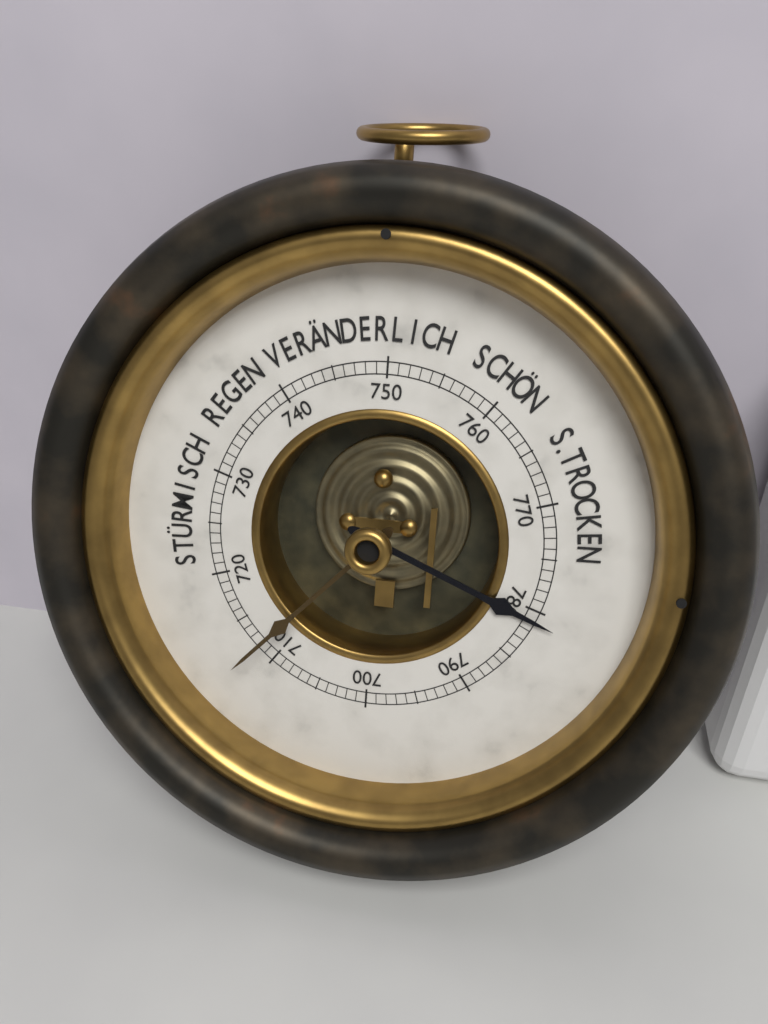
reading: 781 mmHg
